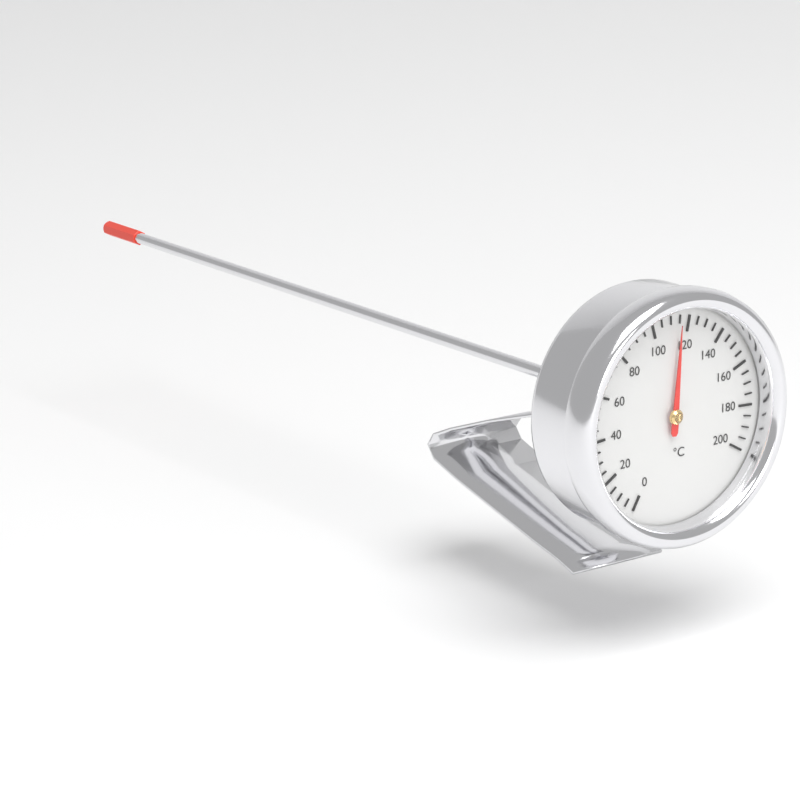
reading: 115 °C
